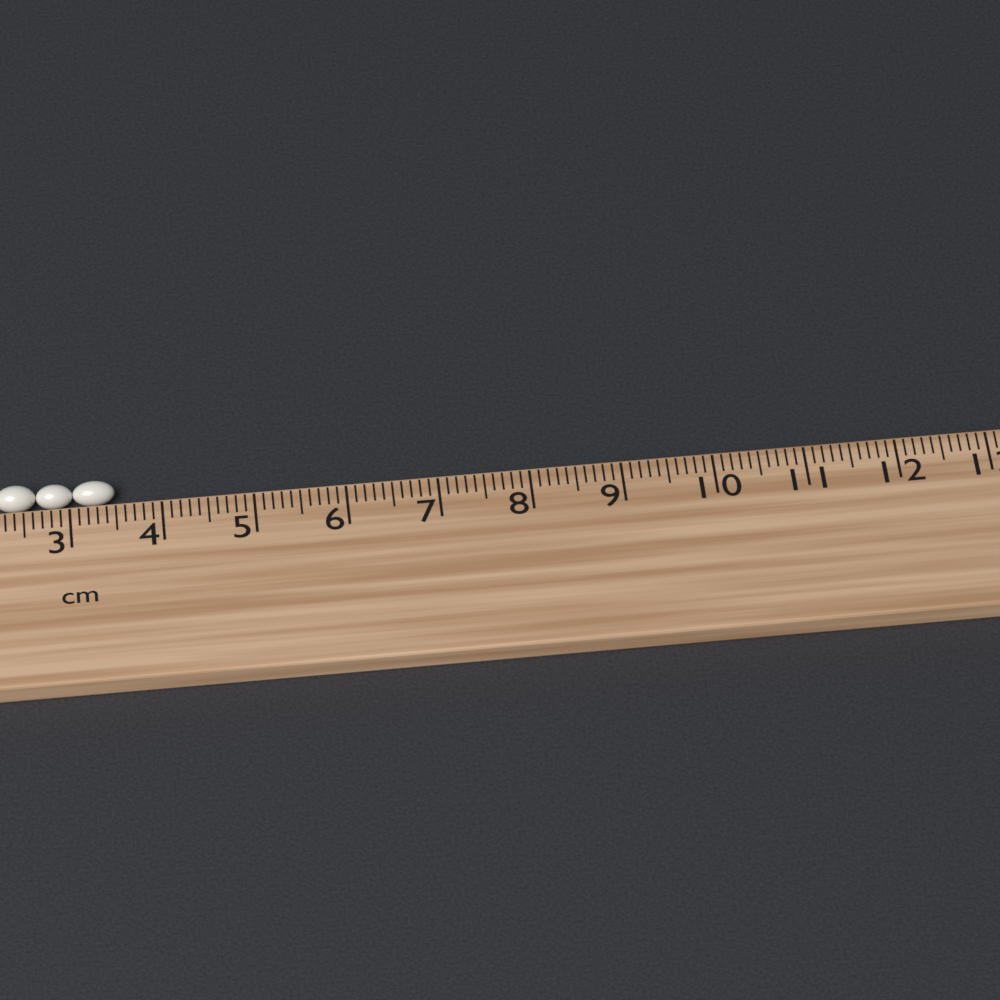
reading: 3.5 cm
